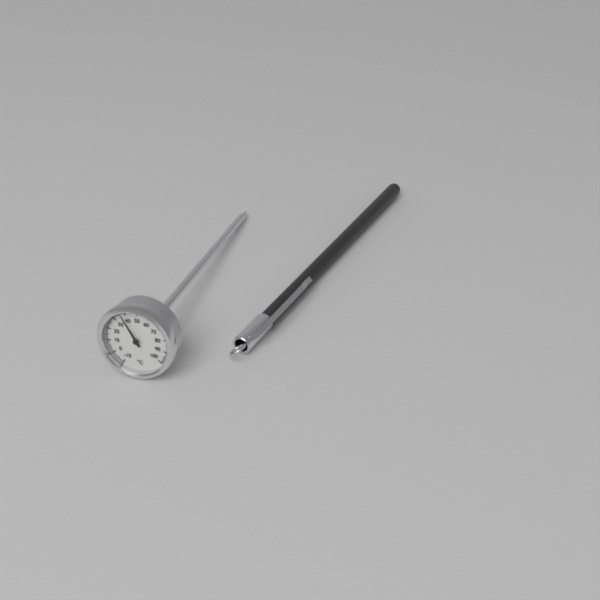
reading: 37 °C
